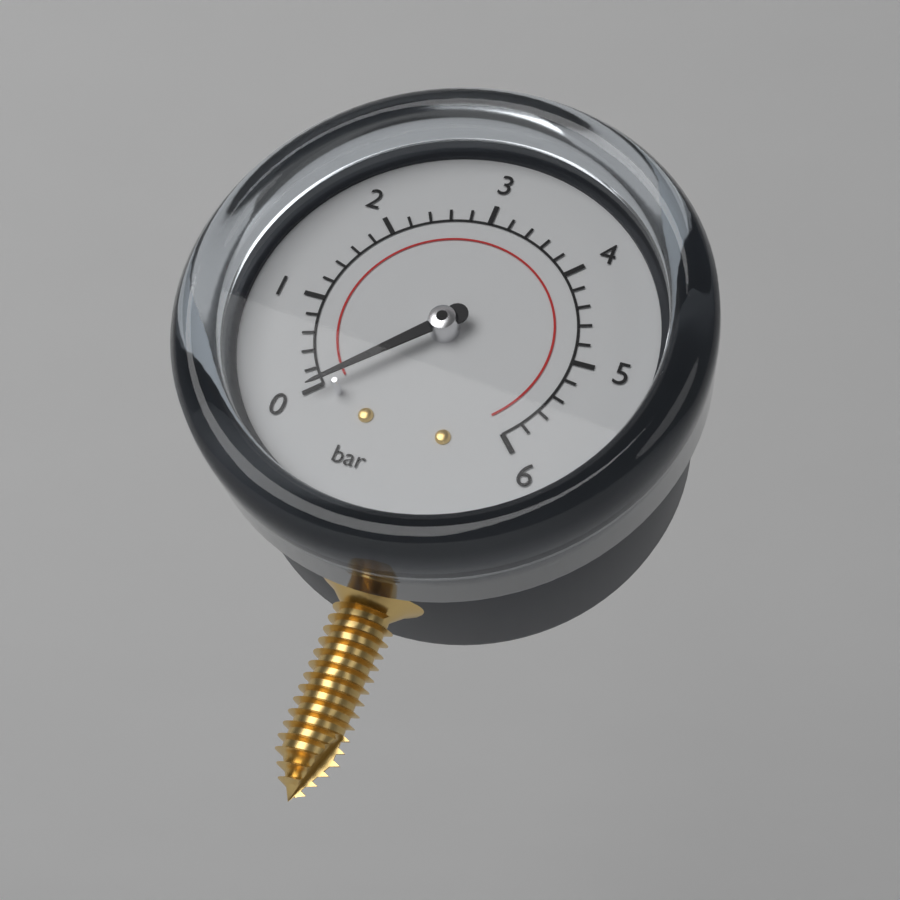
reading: 0.0 bar
